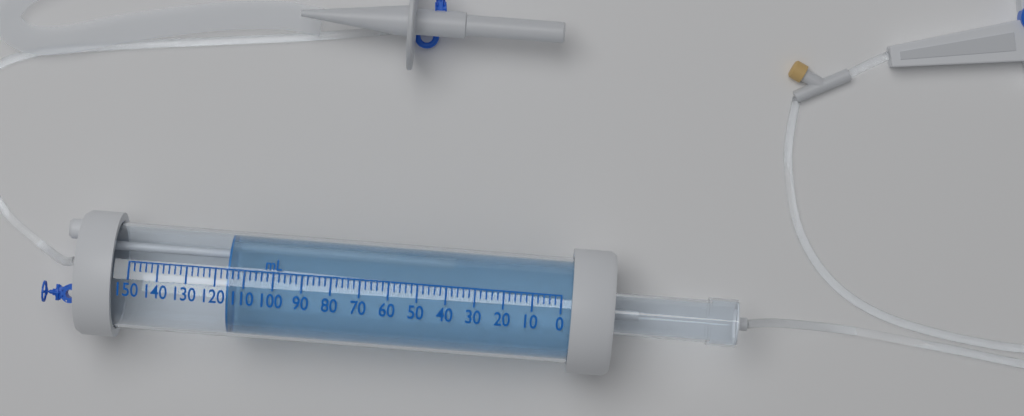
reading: 116 mL
